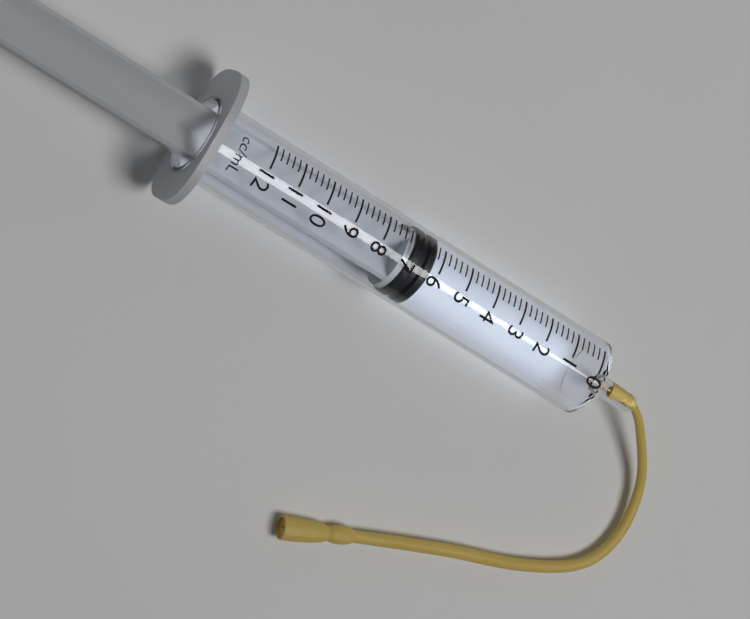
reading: 6.2 ml
